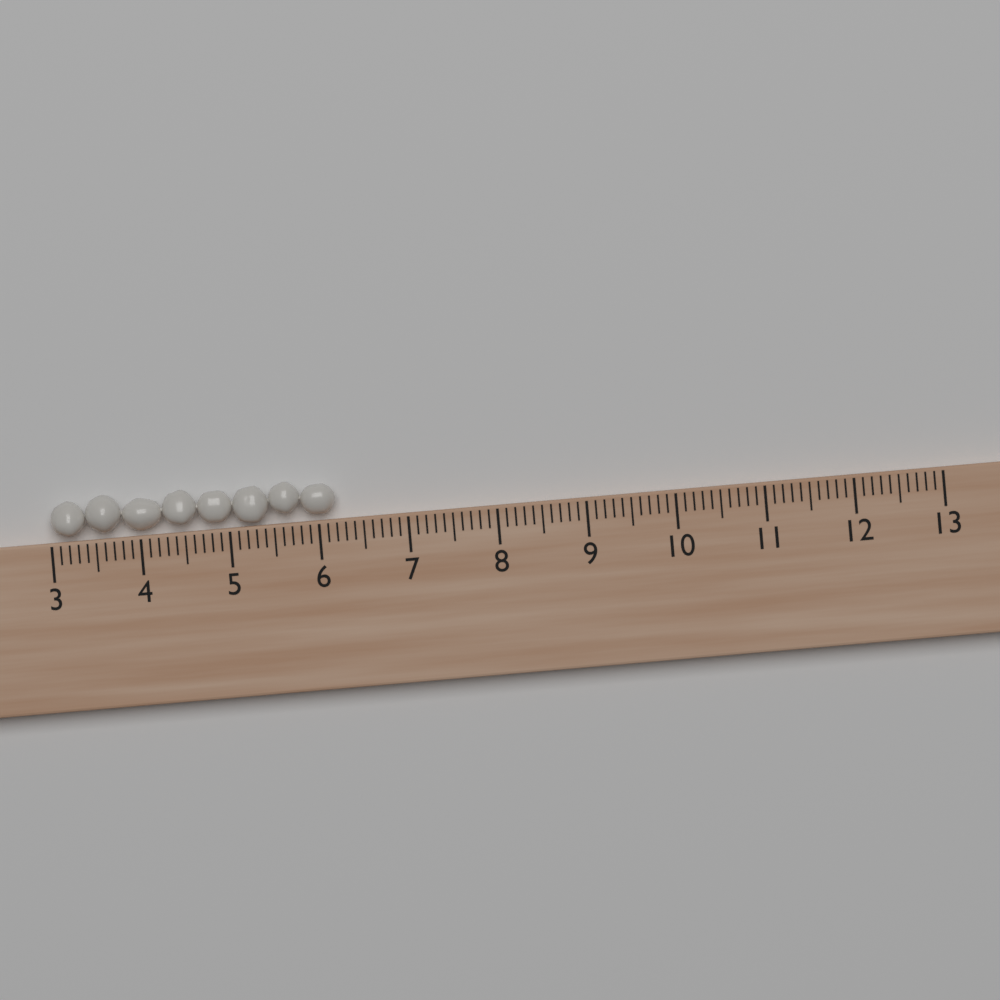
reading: 6.2 (no unit)
